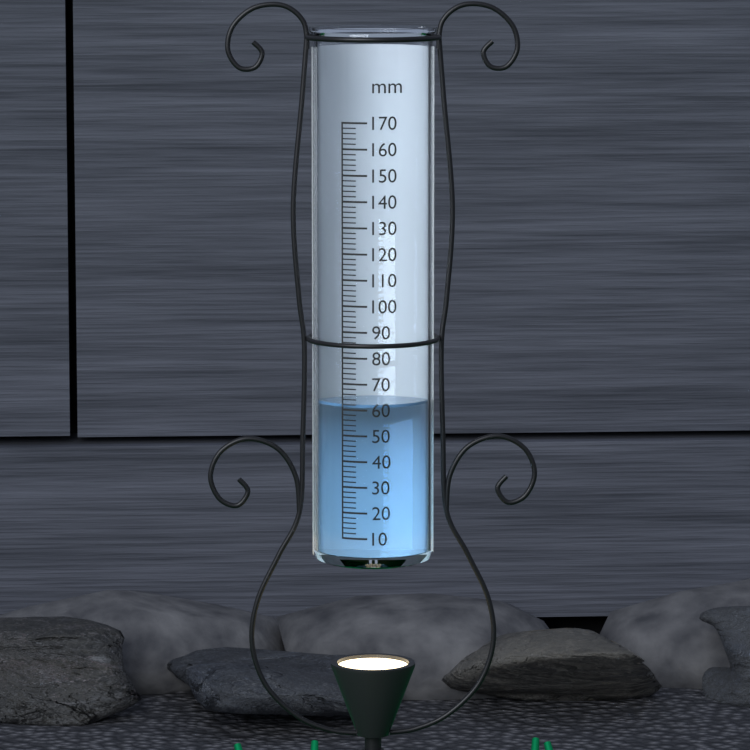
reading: 62 mm
